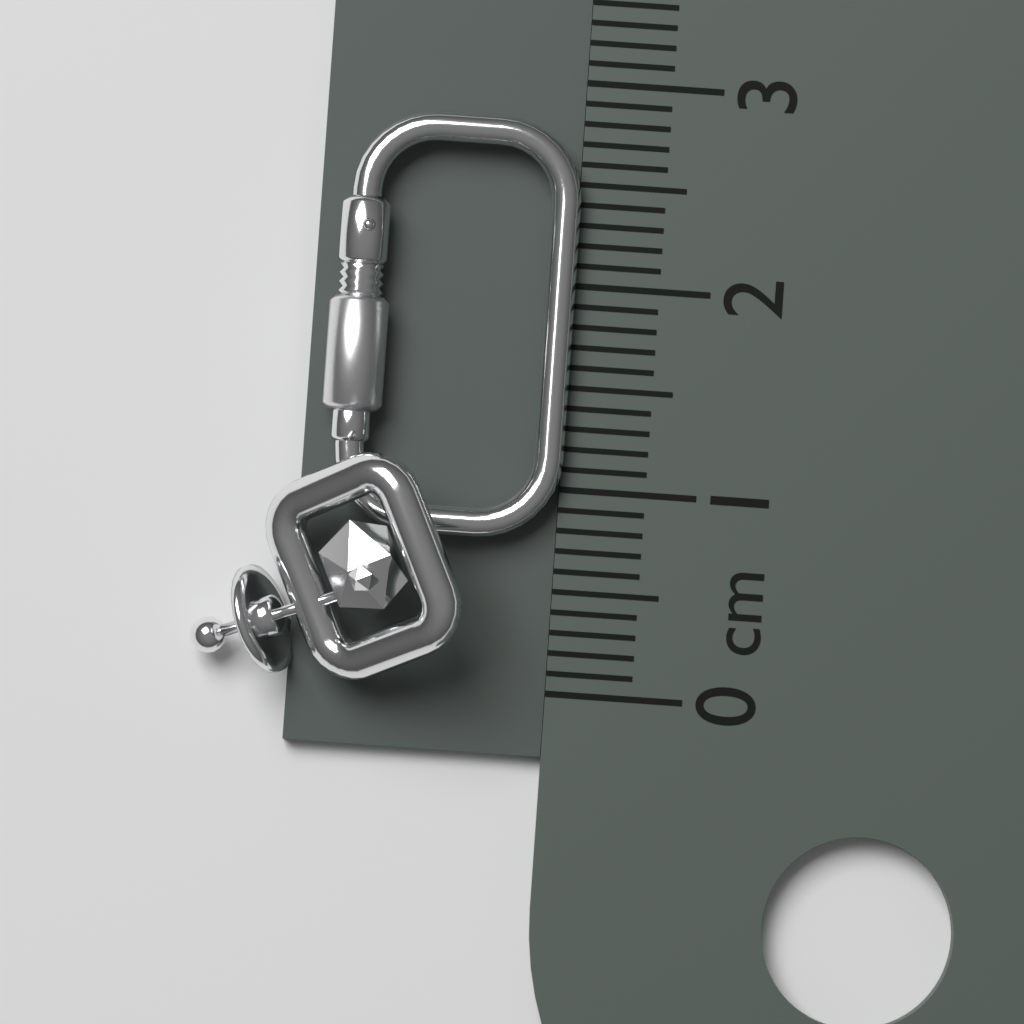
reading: 2.8 cm
